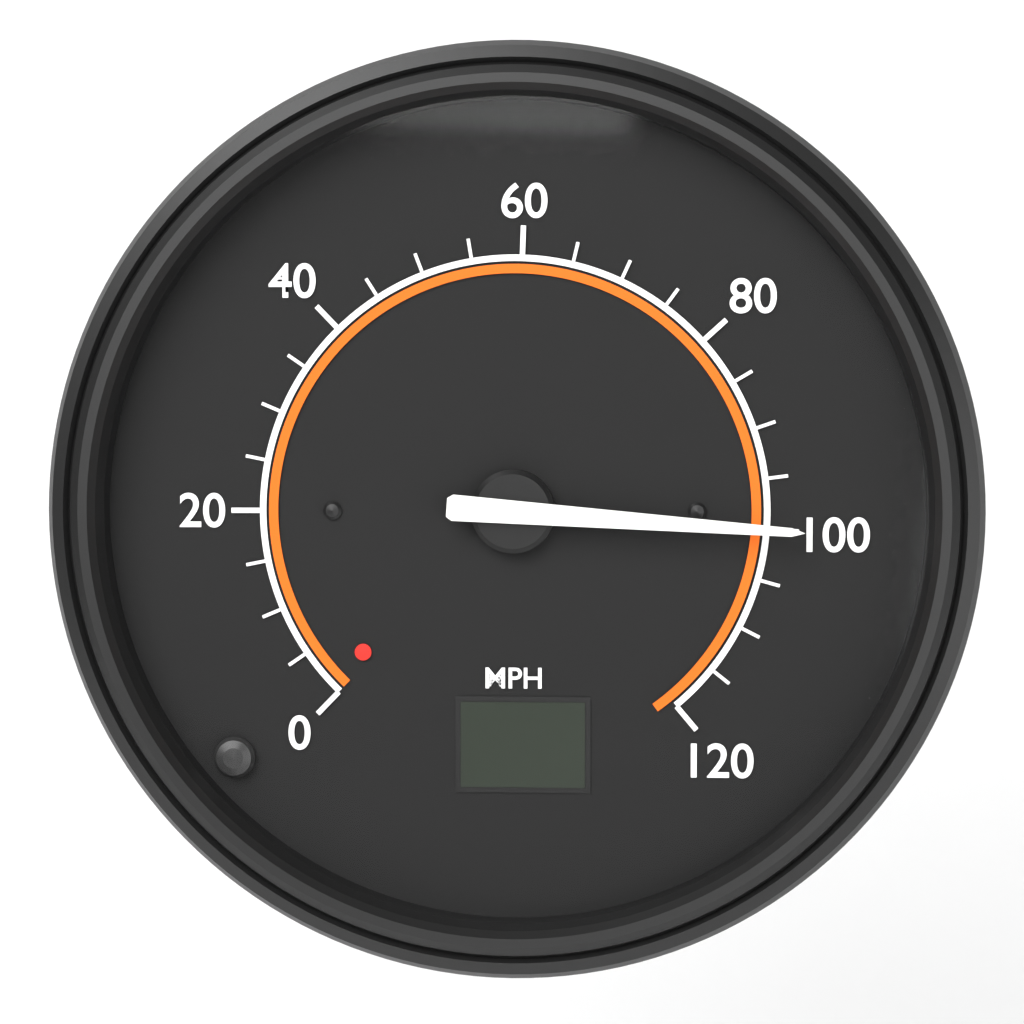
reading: 100 MPH
